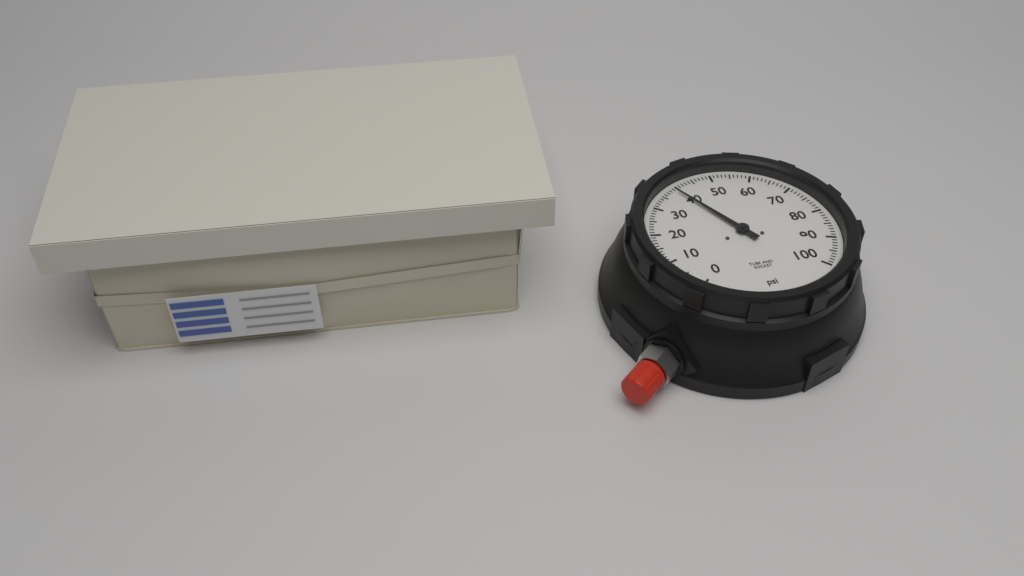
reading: 39 psi
